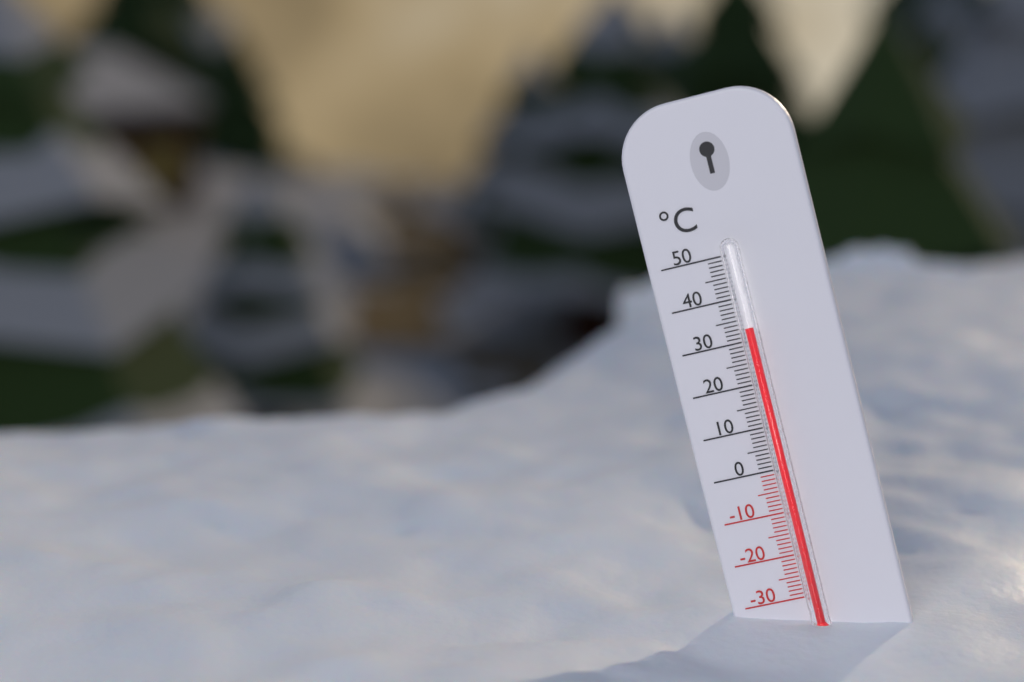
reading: 33 °C
